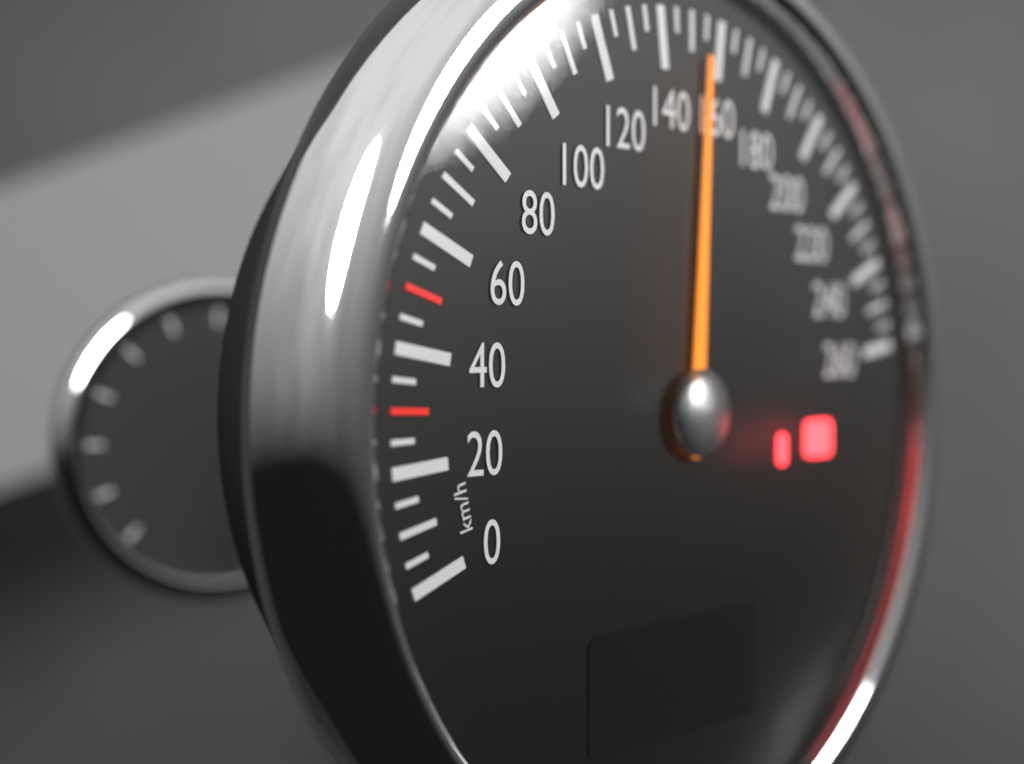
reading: 155 km/h
